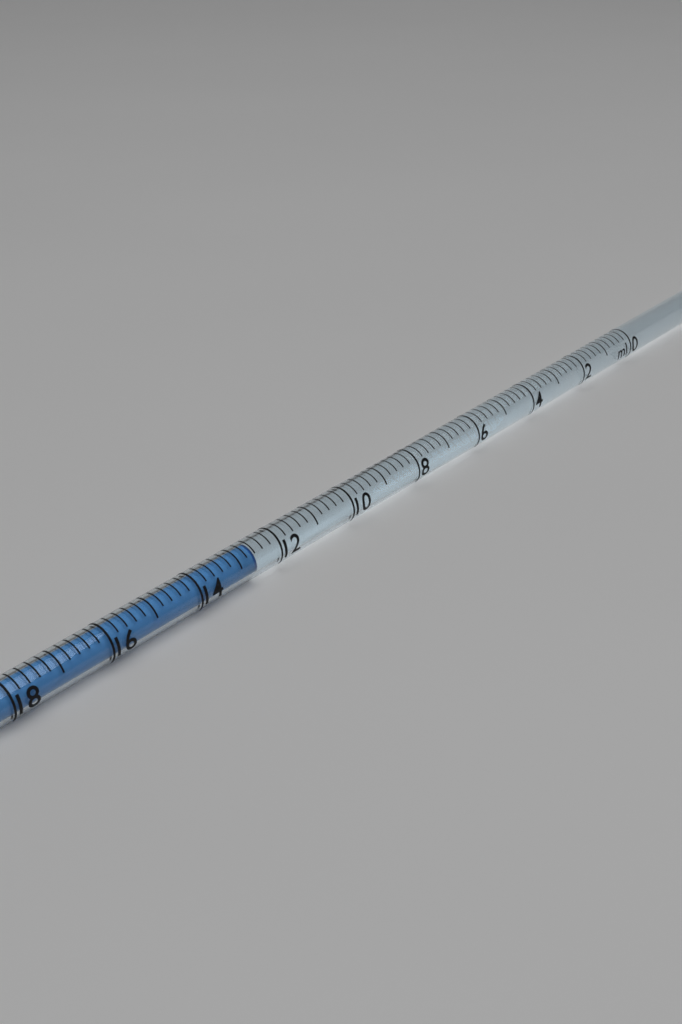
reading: 12.6 ml
